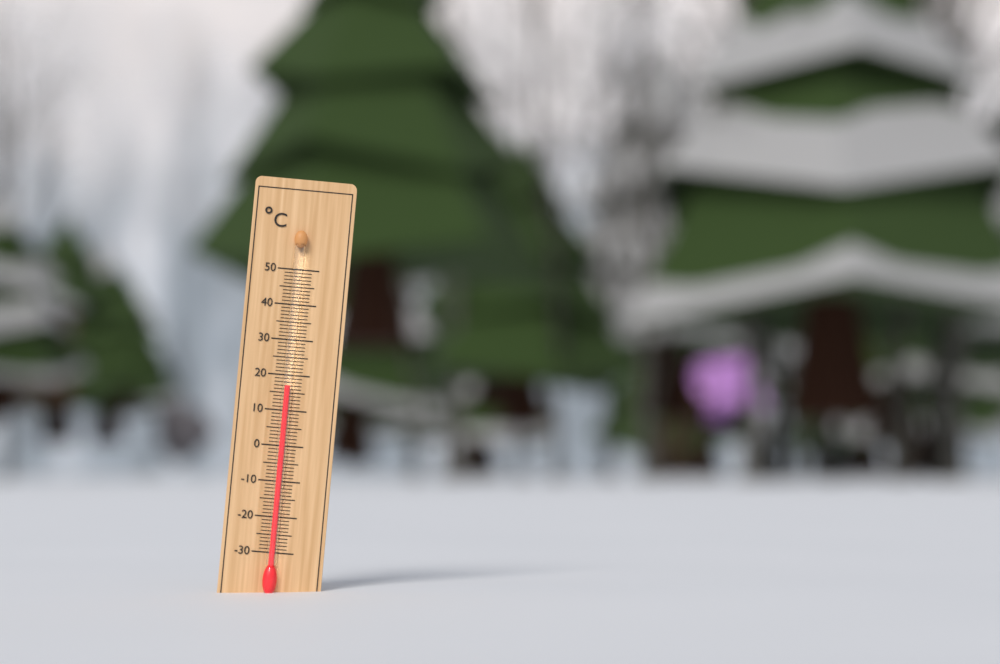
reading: 17 °C
